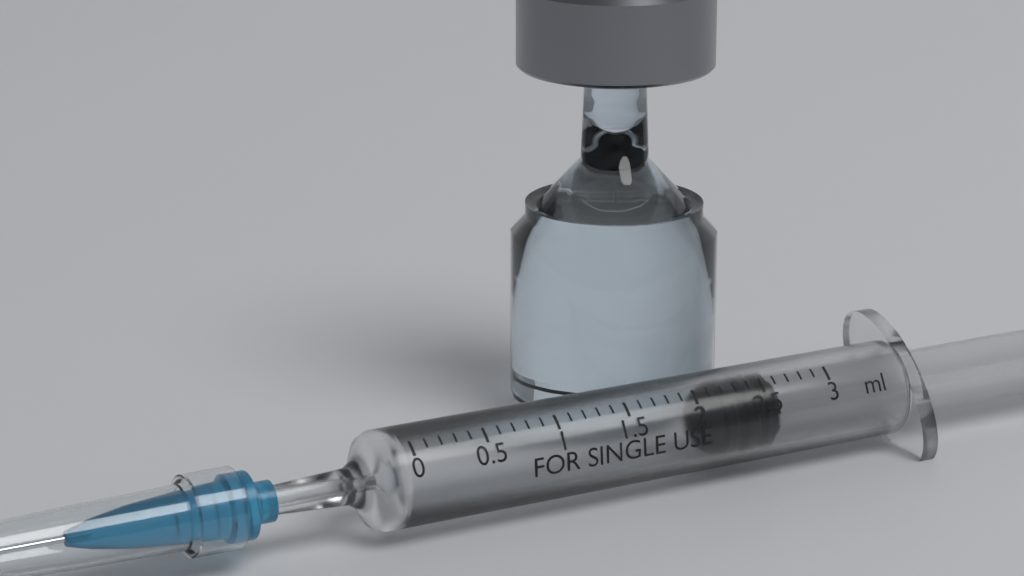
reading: 2.2 ml
